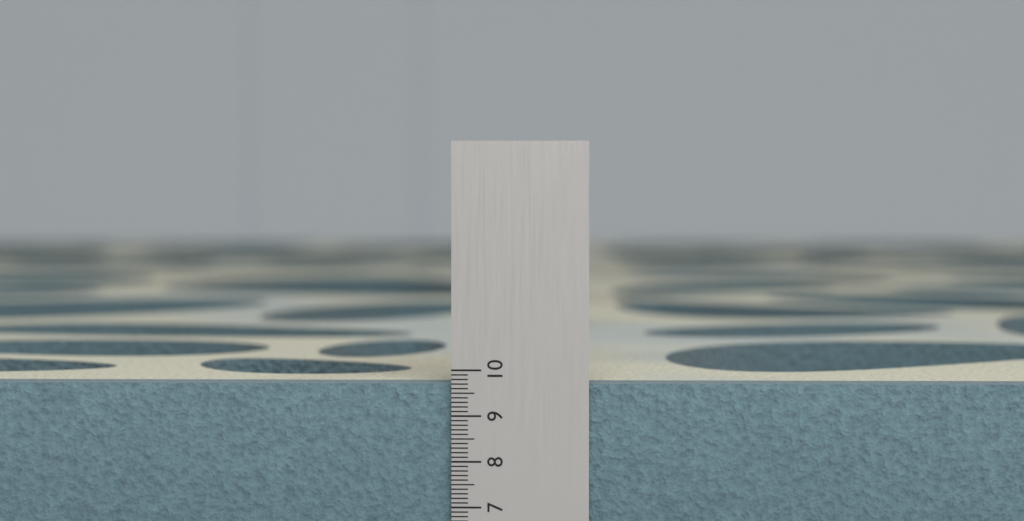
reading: 9.7 (no unit)
